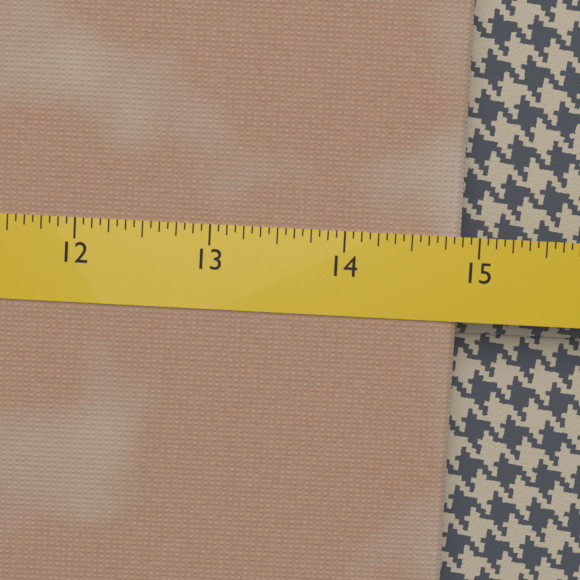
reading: 14.8750 (no unit)
